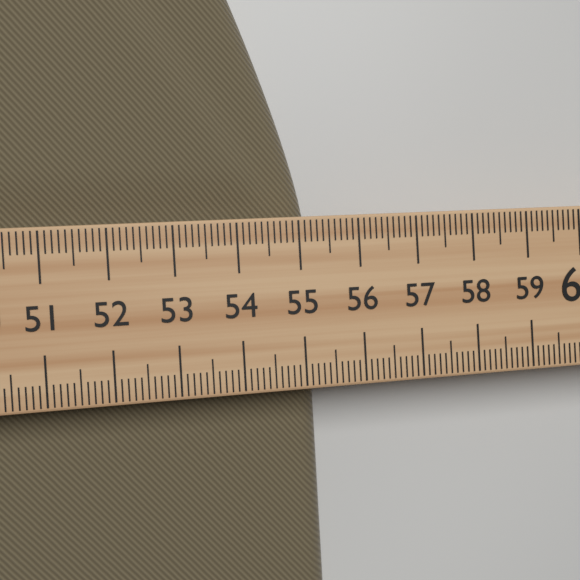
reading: 55.3 (no unit)
